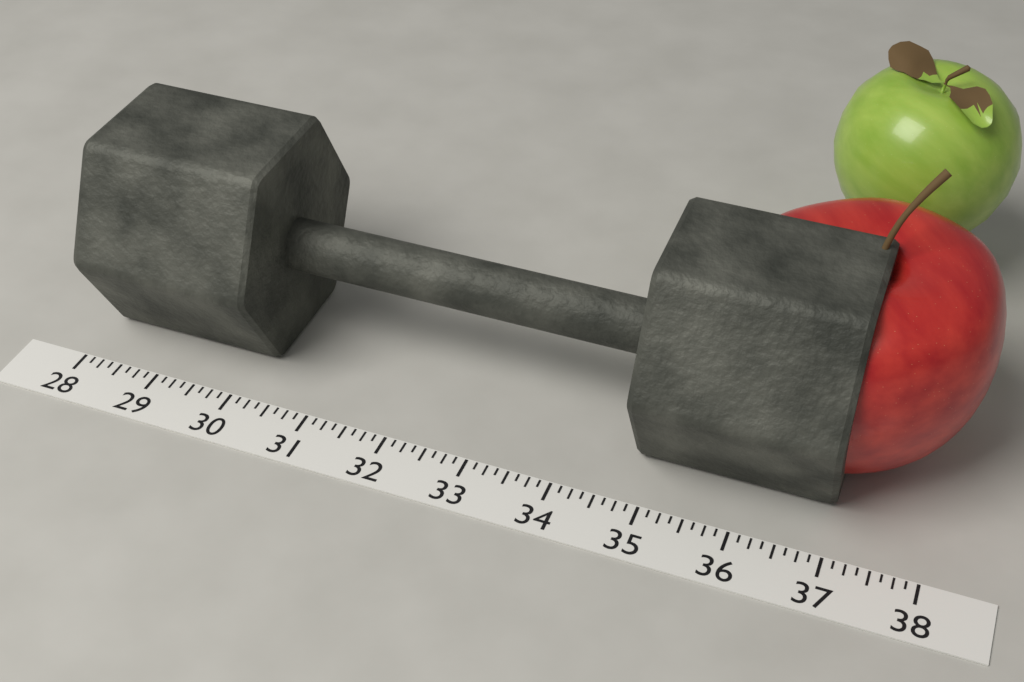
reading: 37.000 (no unit)
